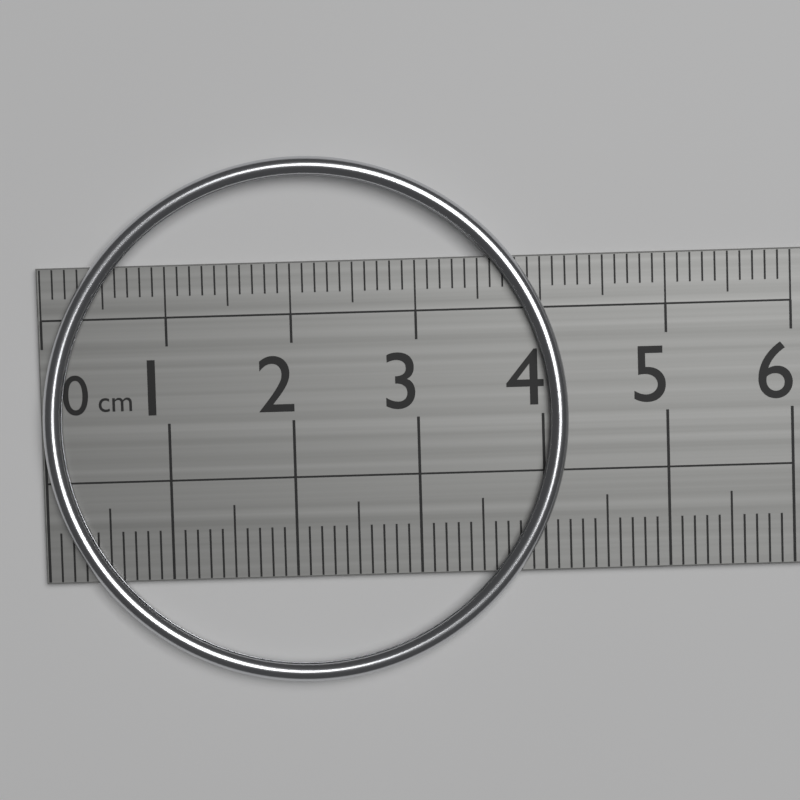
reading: 4.2 cm
